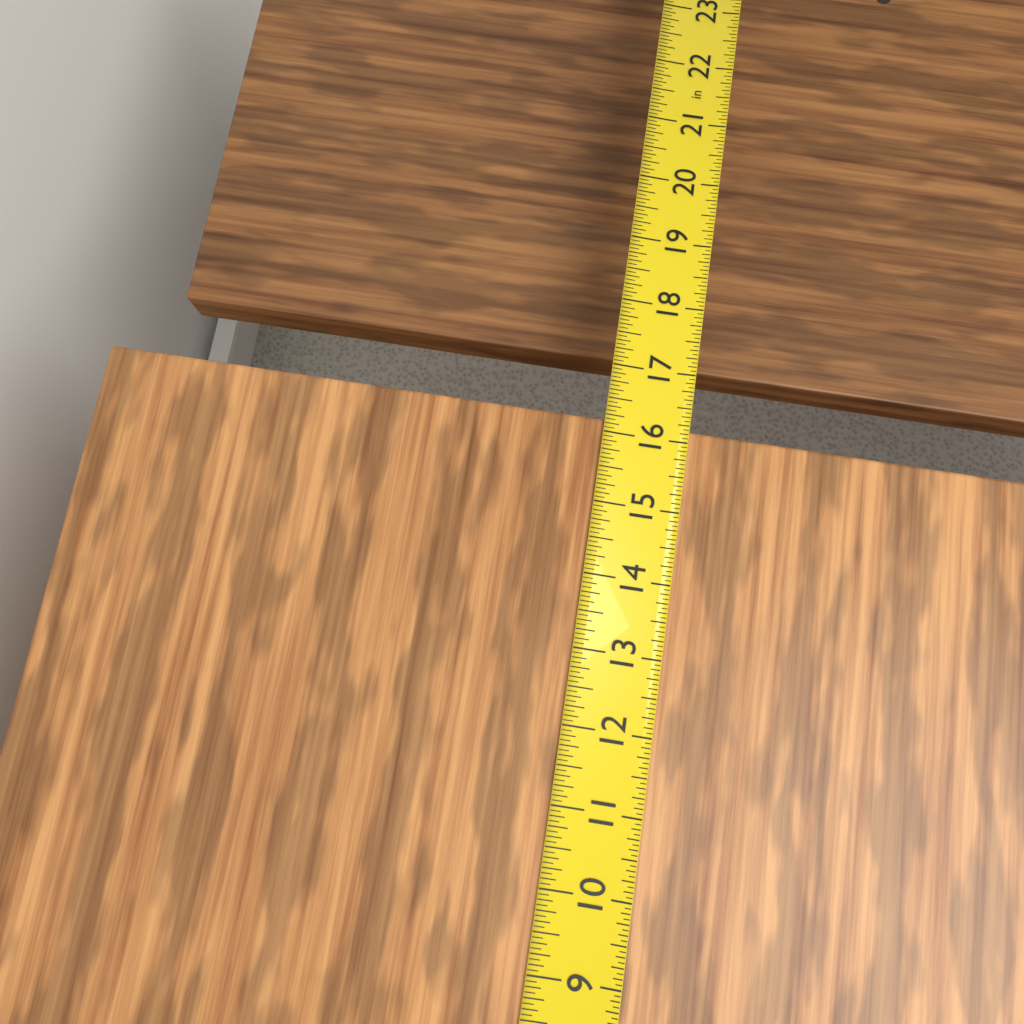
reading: 16.1875 in
